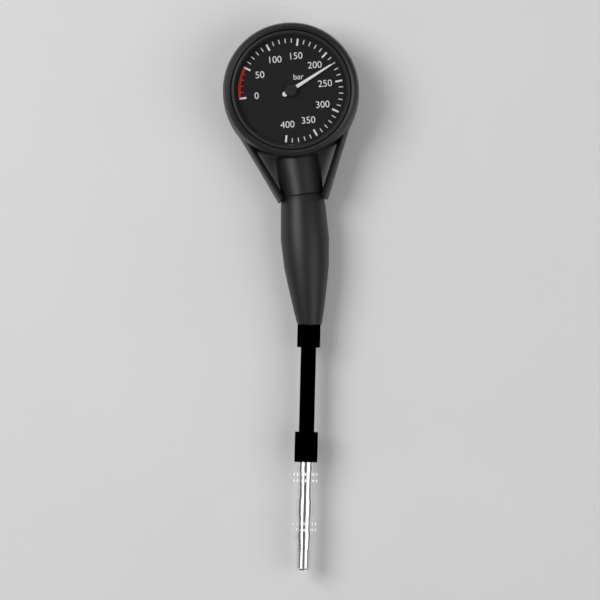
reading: 220 bar
